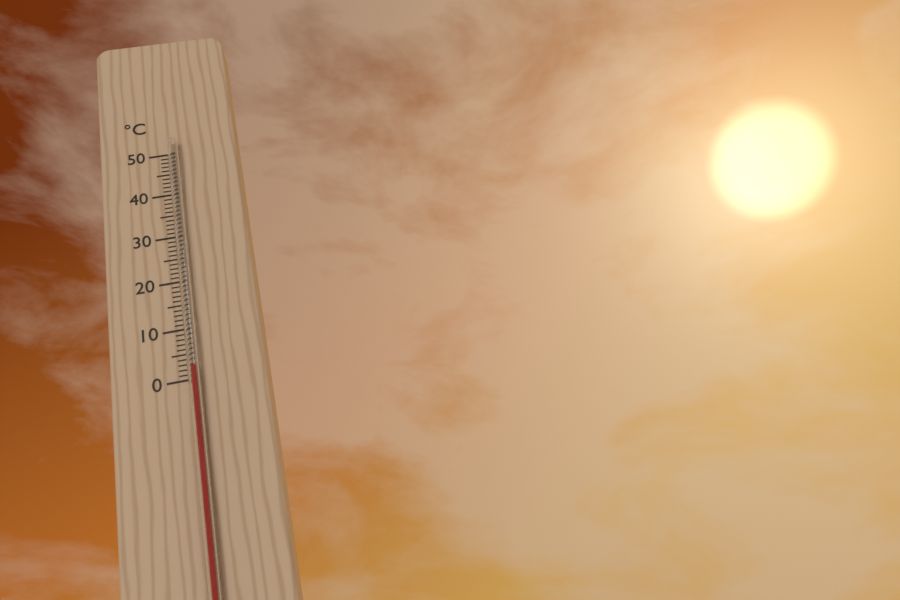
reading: 2 °C
